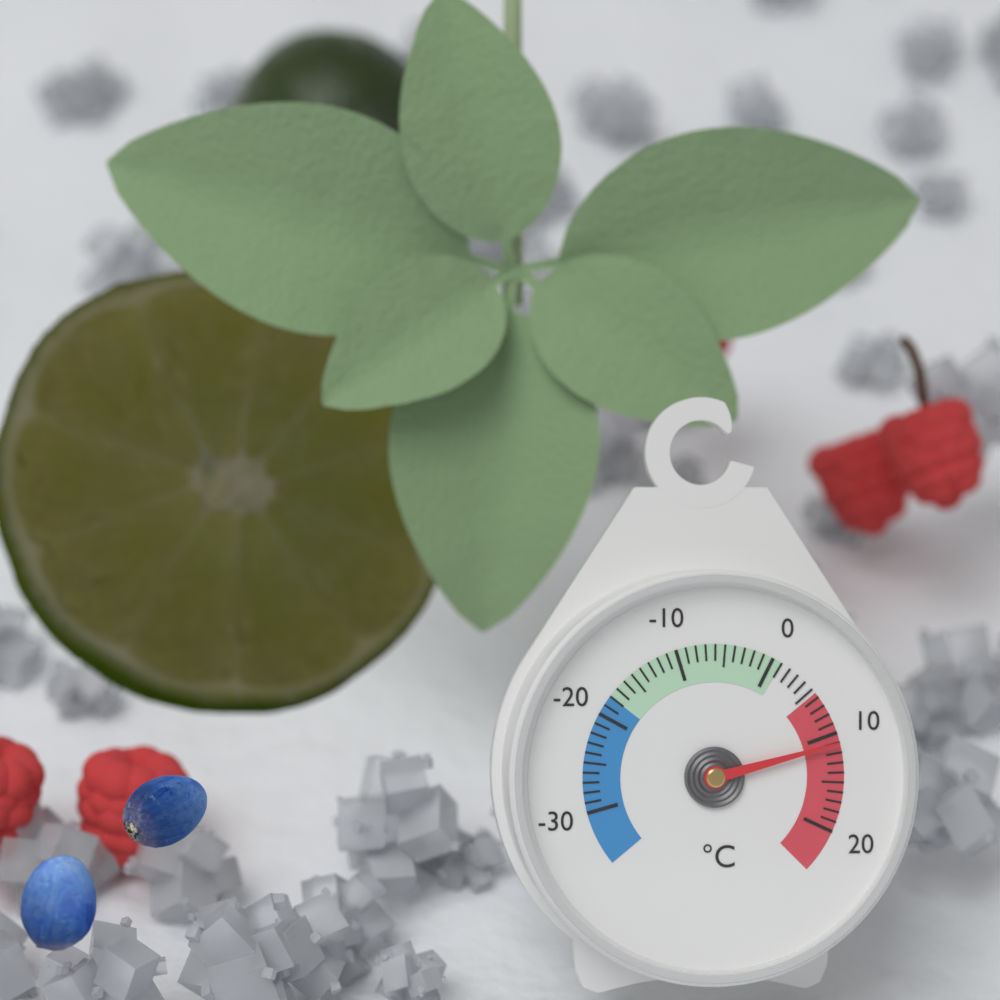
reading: 11 °C
